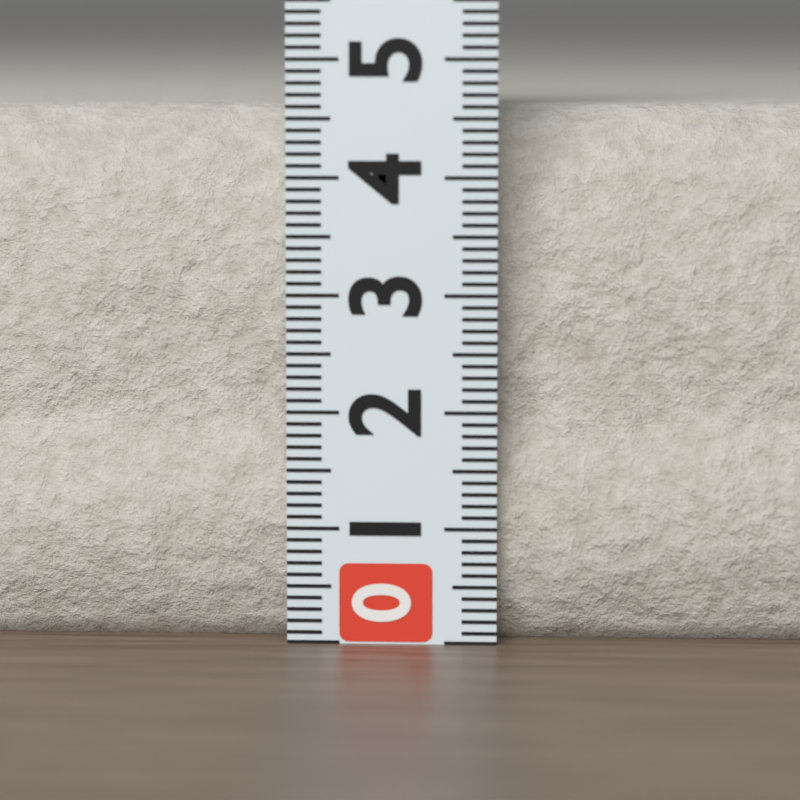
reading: 4.6 (no unit)
